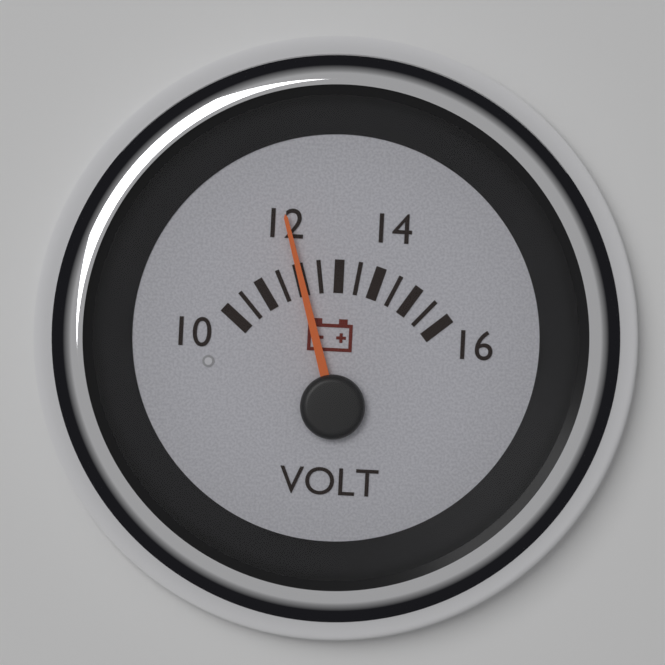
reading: 12.0 V
